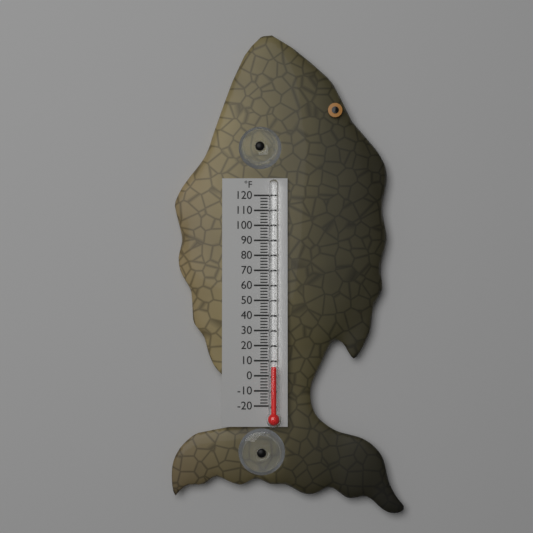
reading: 6 °F
